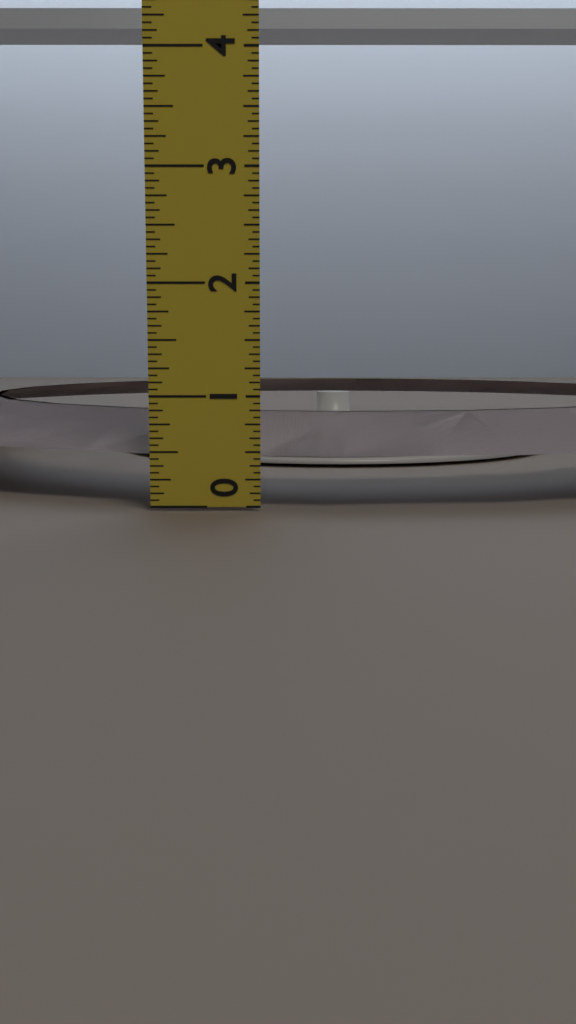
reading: 0.7500 in
